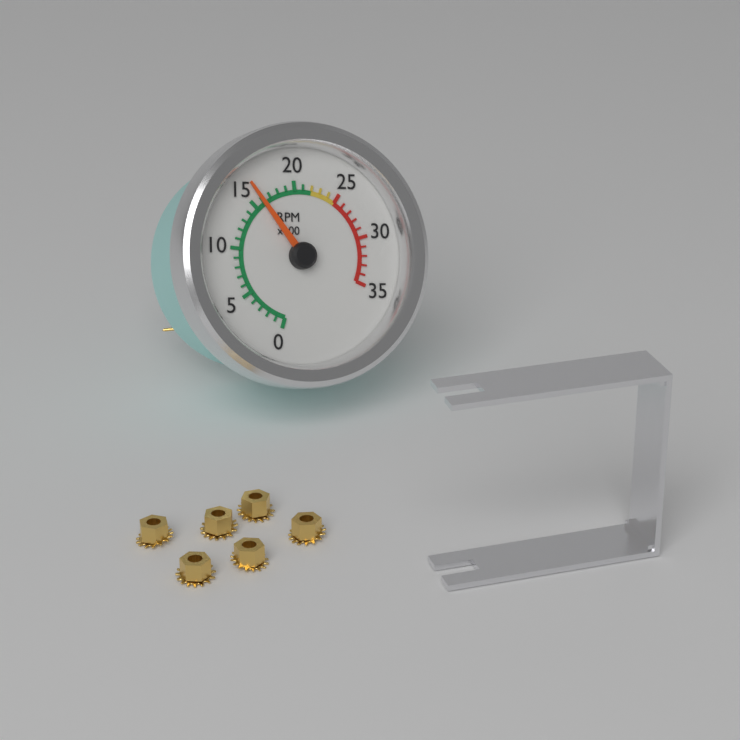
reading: 1600 RPM
